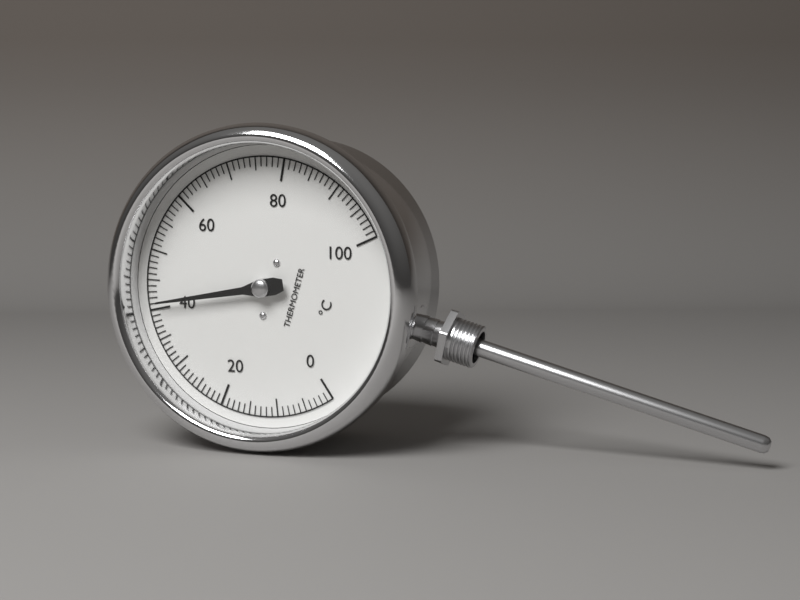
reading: 41 °C
